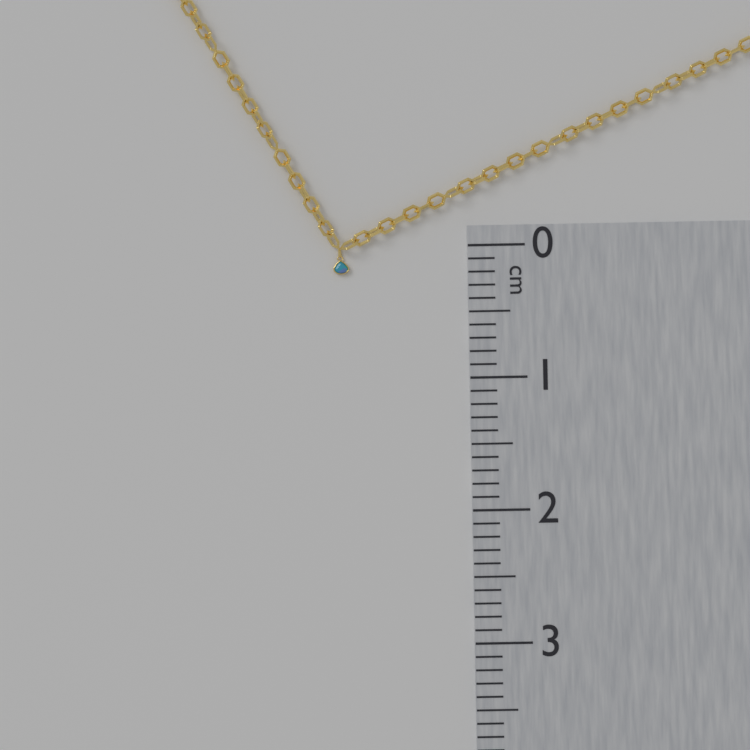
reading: 0.2 cm
